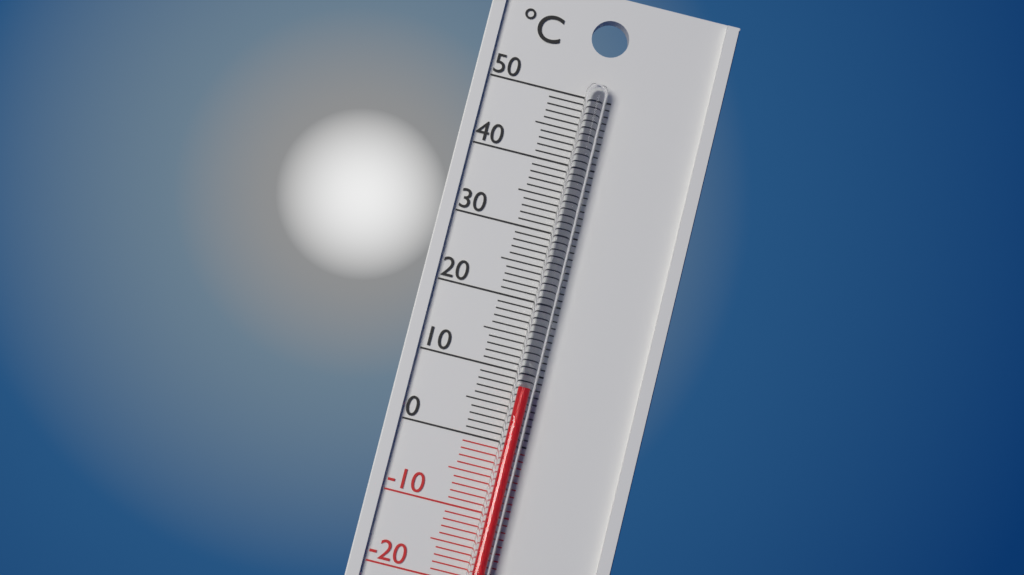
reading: 8 °C
